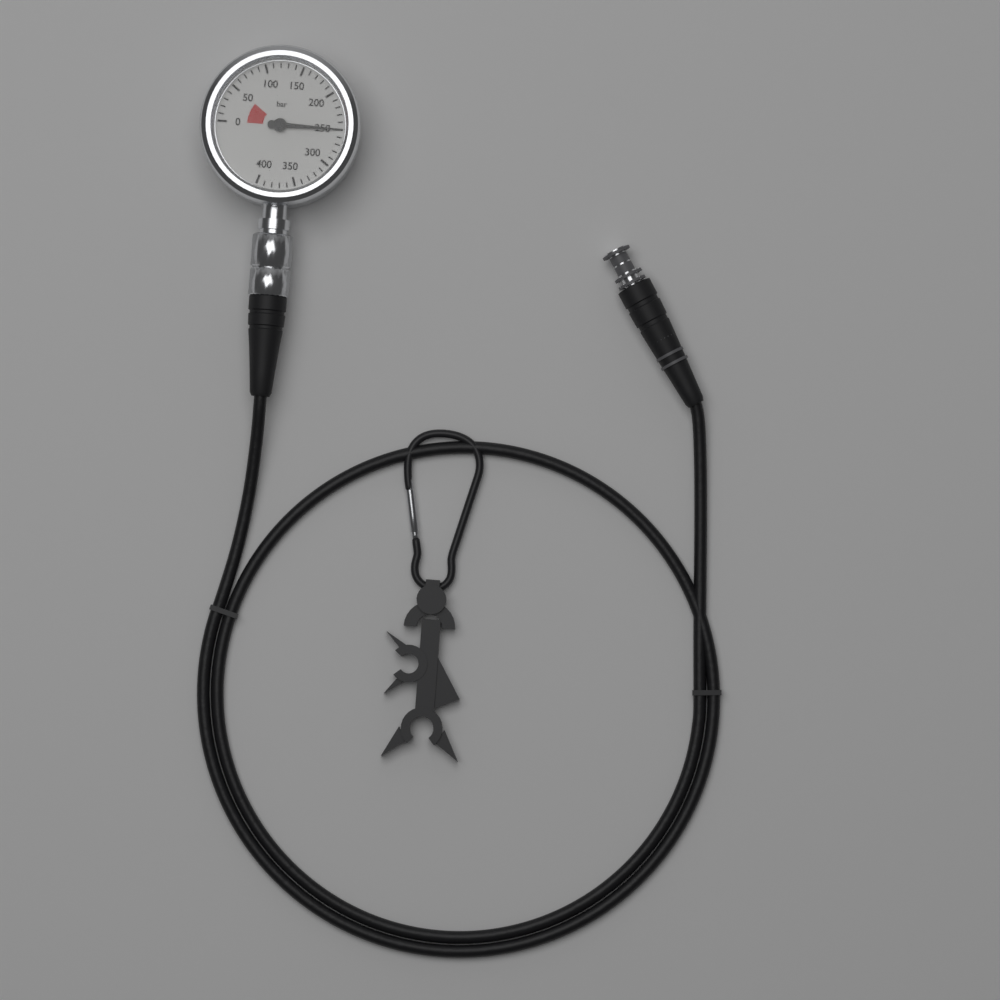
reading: 250 bar
